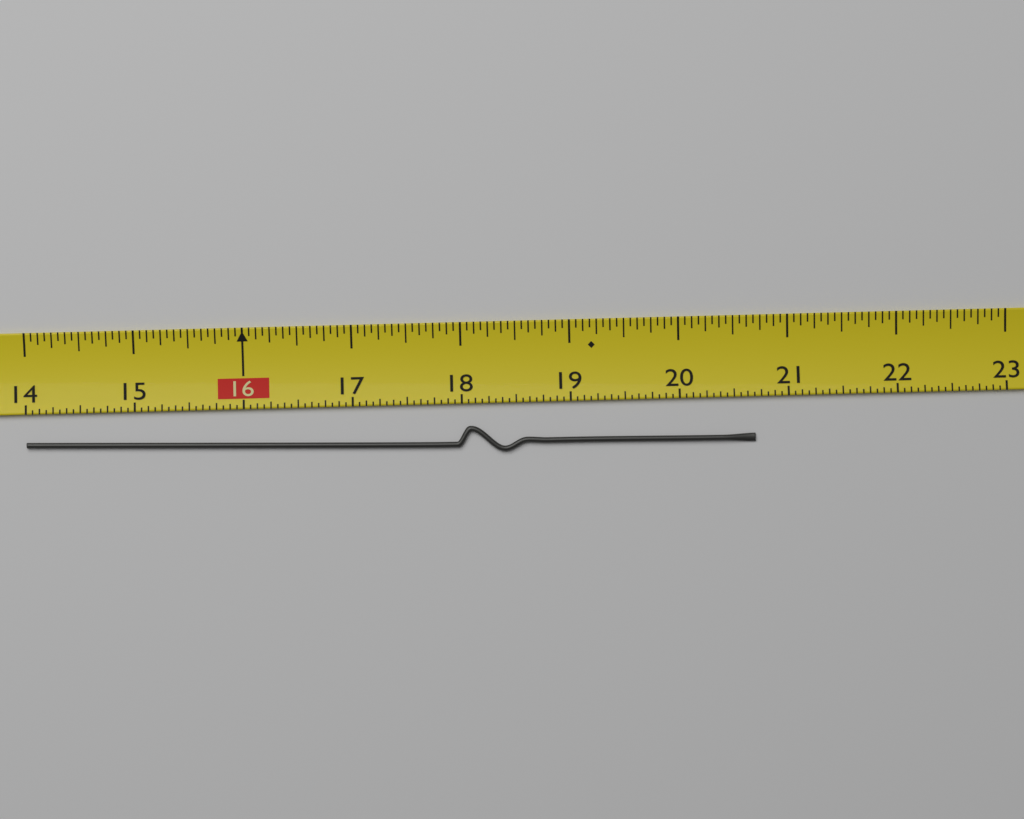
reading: 20.6875 (no unit)
